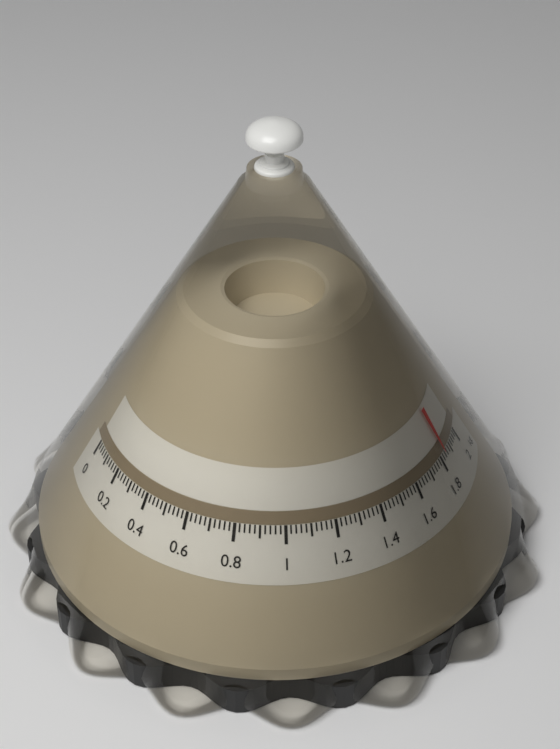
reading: 1.84 kg
